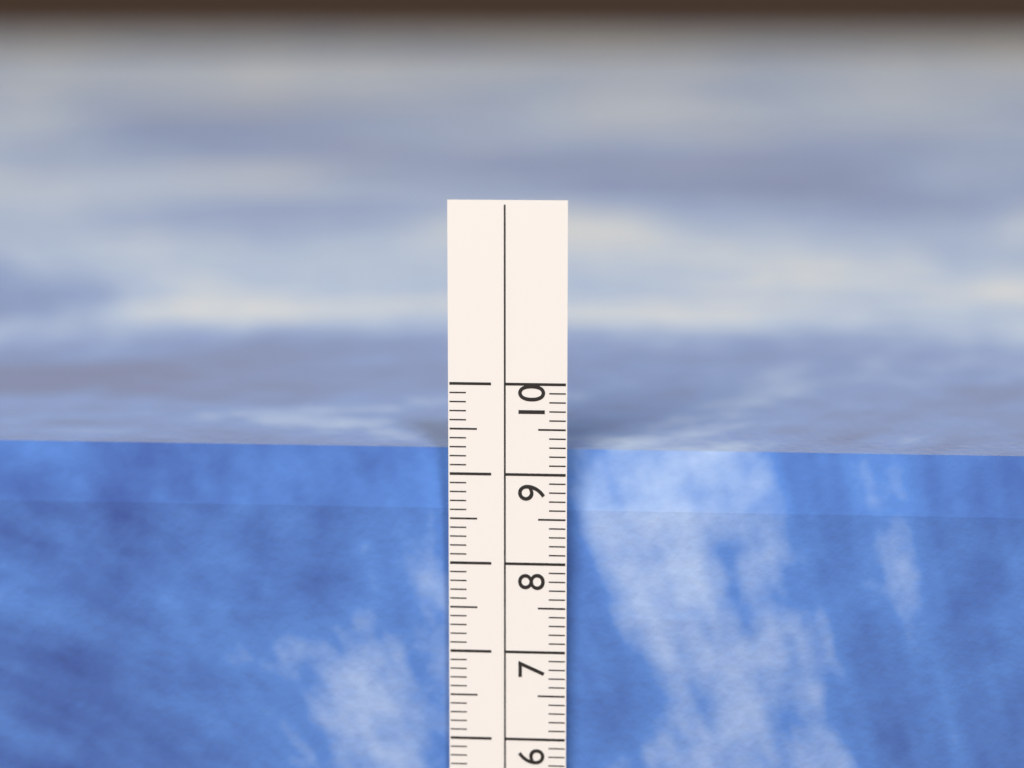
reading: 9.2 cm
